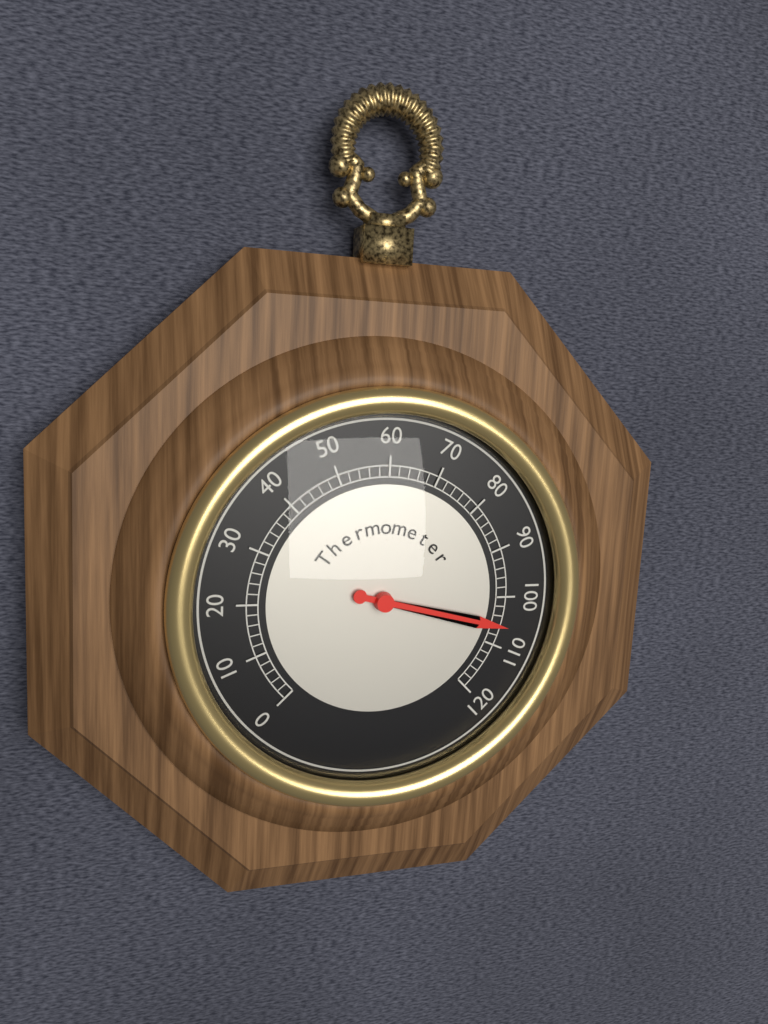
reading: 106 (no unit)
